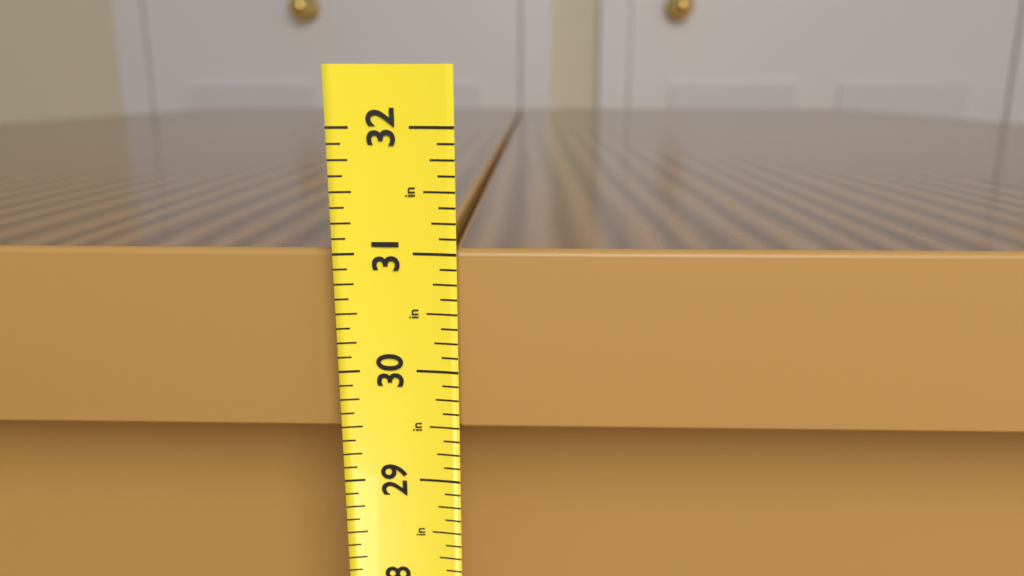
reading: 31.000 in
